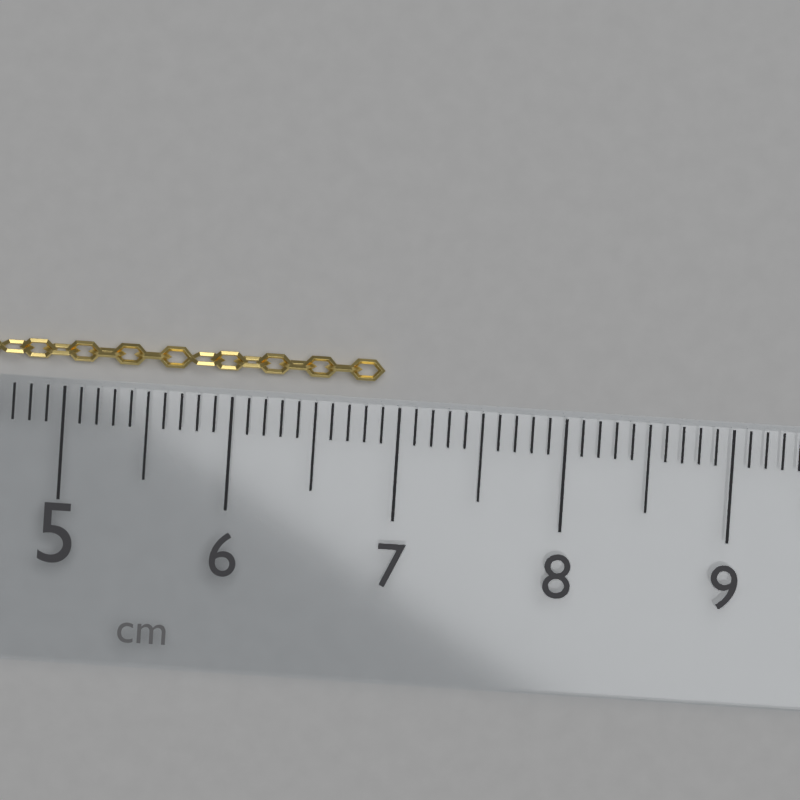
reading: 6.9 cm
